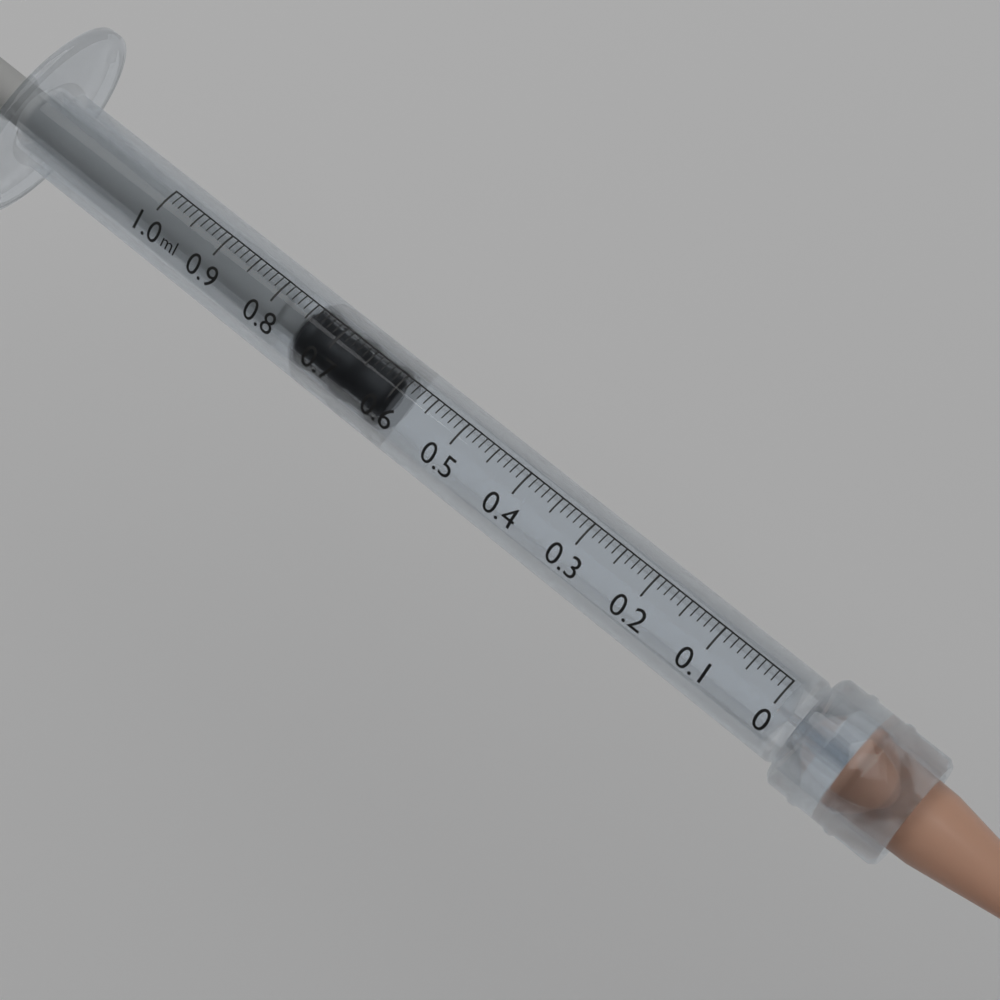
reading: 0.60 ml
